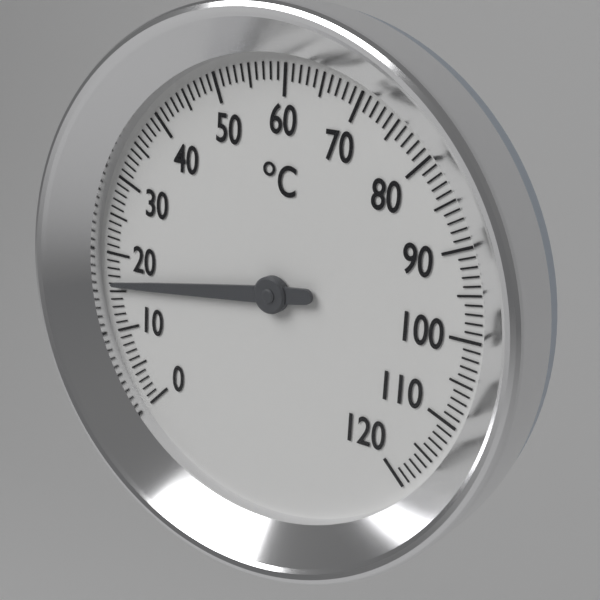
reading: 16 °C
